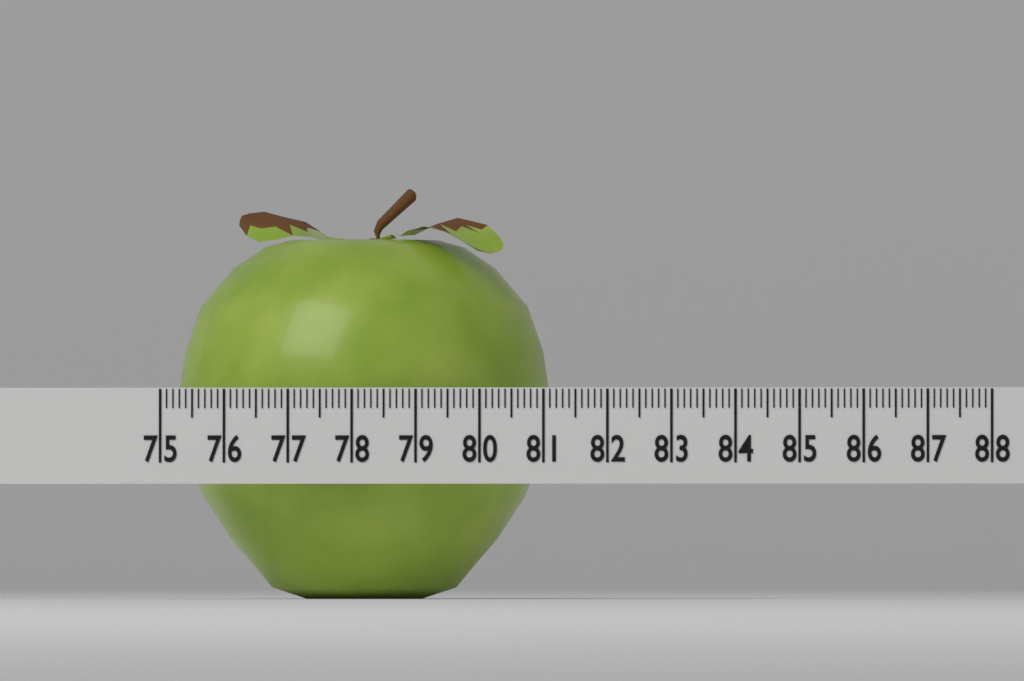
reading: 80.9 (no unit)
